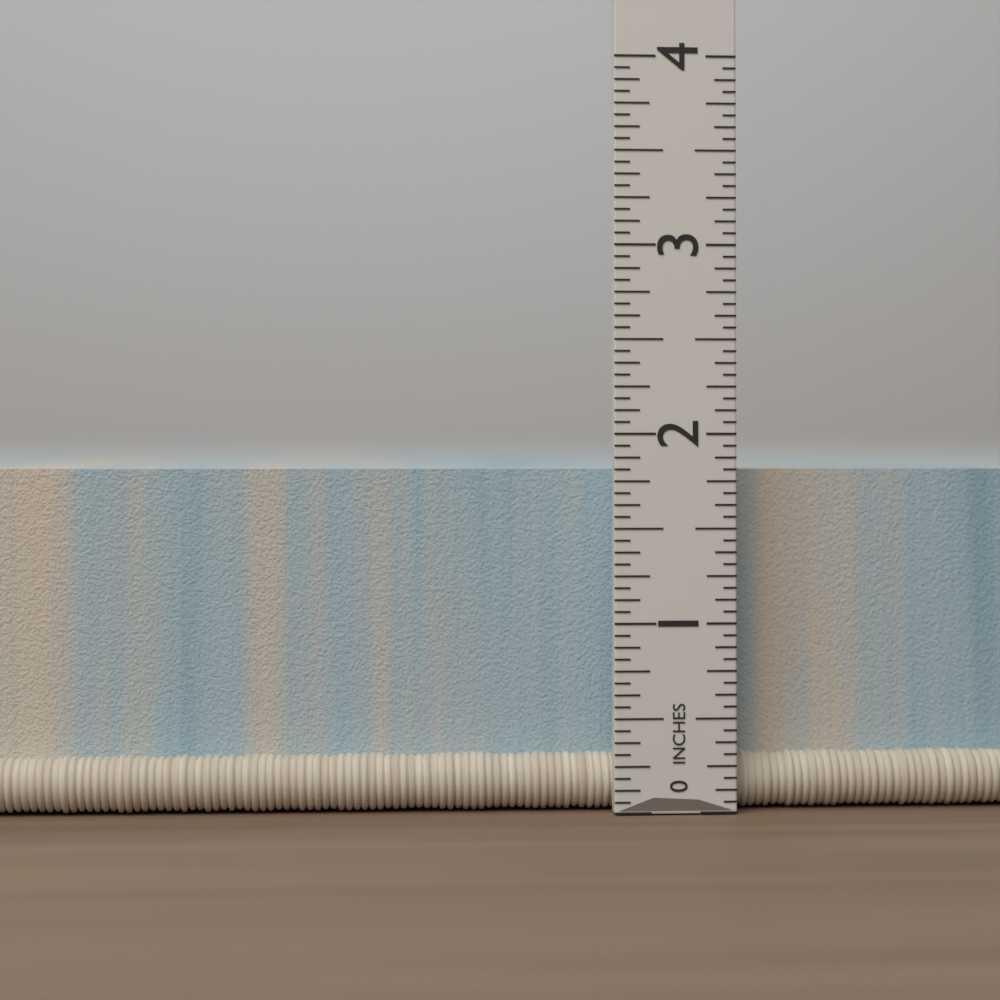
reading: 1.8125 in
